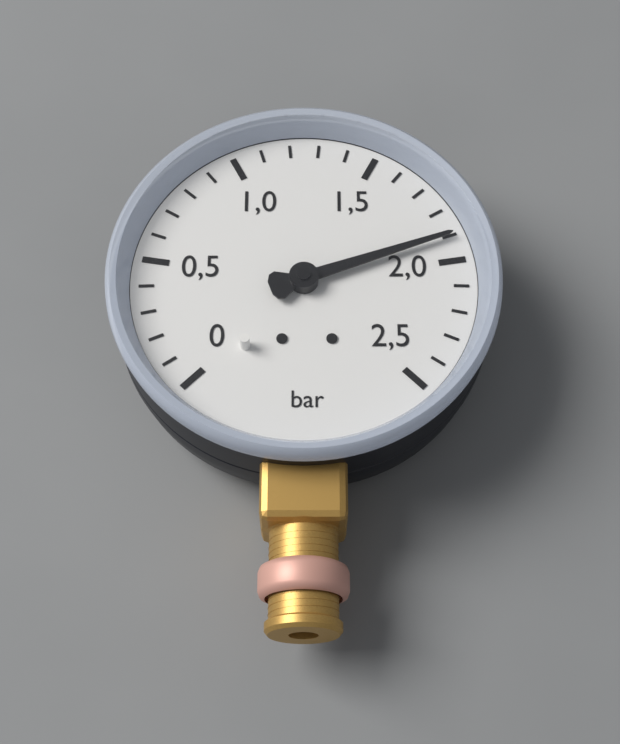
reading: 1.9 bar
